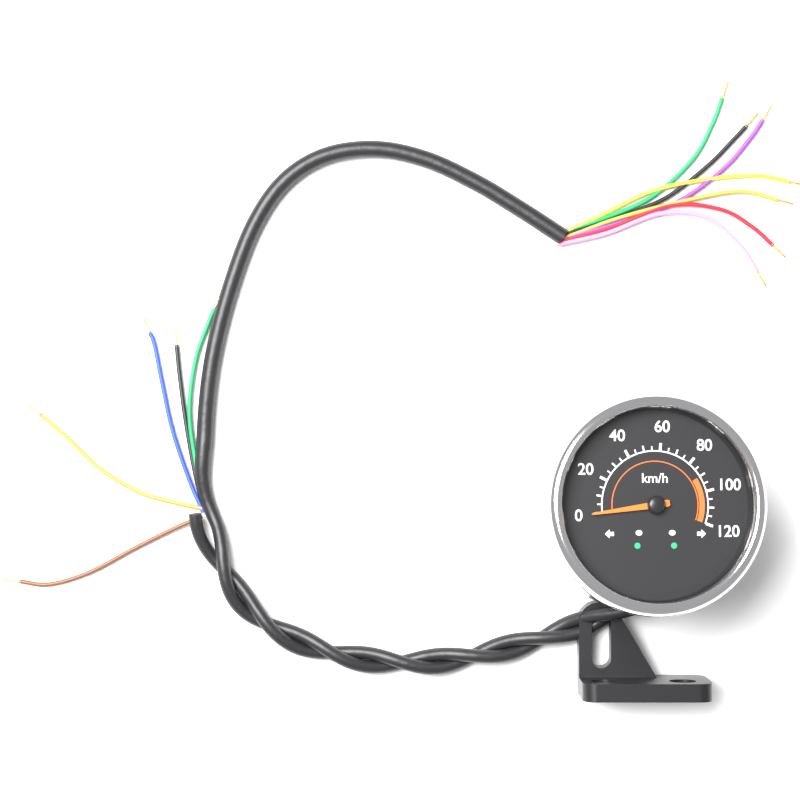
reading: 0 km/h
